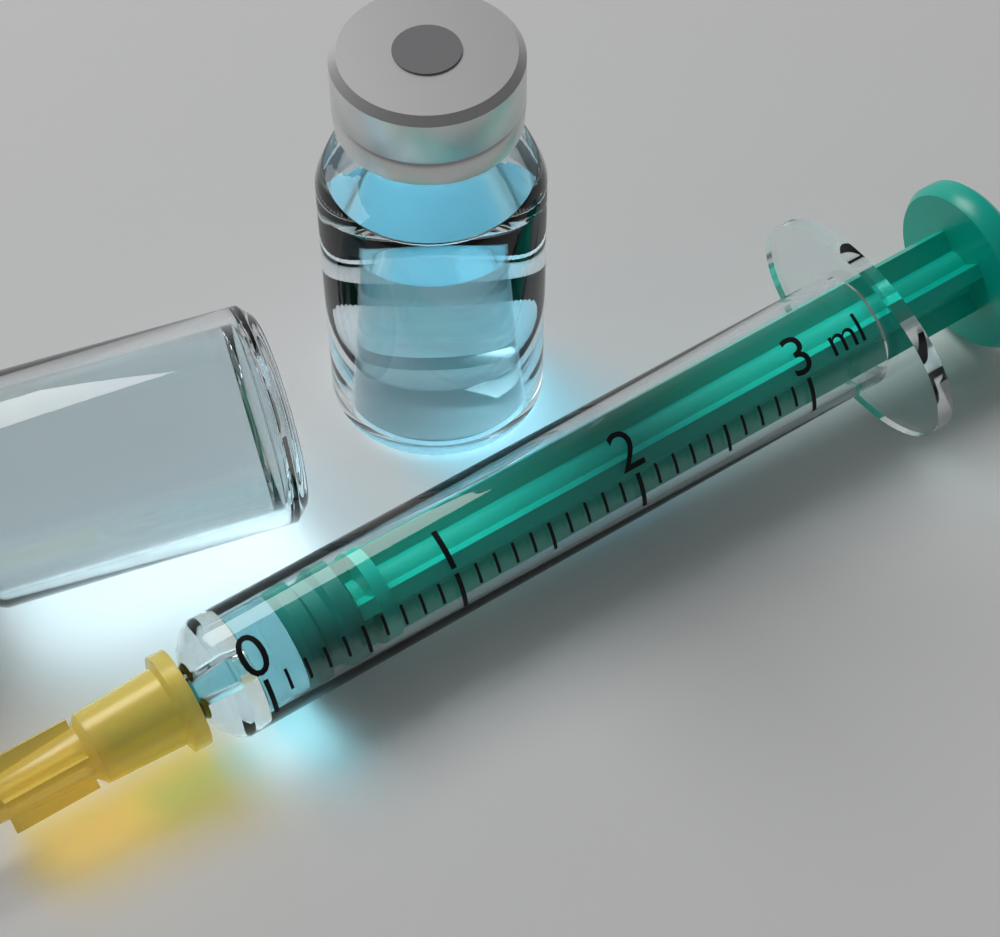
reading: 0.2 ml
